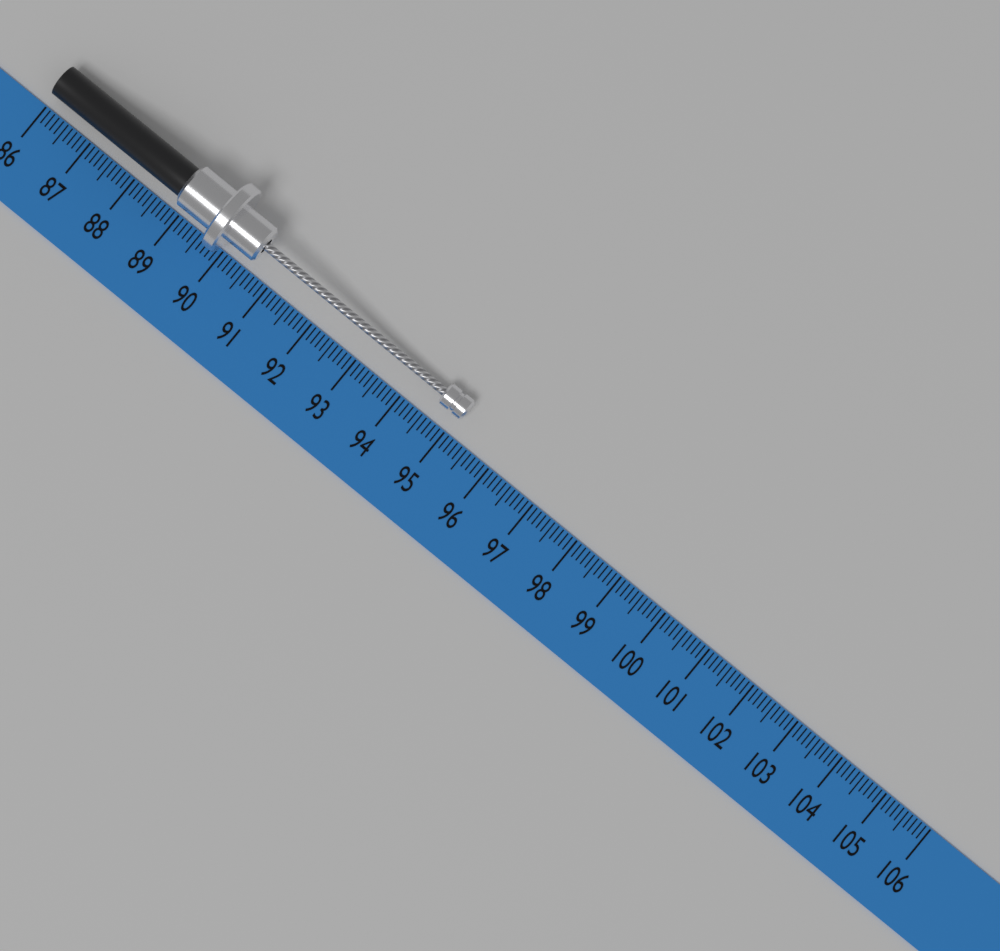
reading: 95.1 (no unit)
